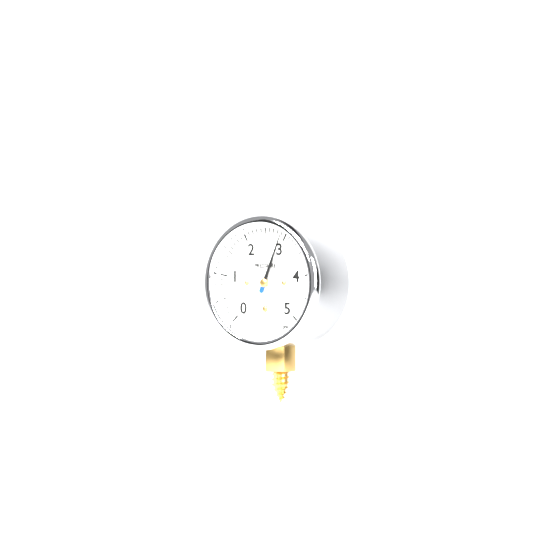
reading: 2.9 psi
